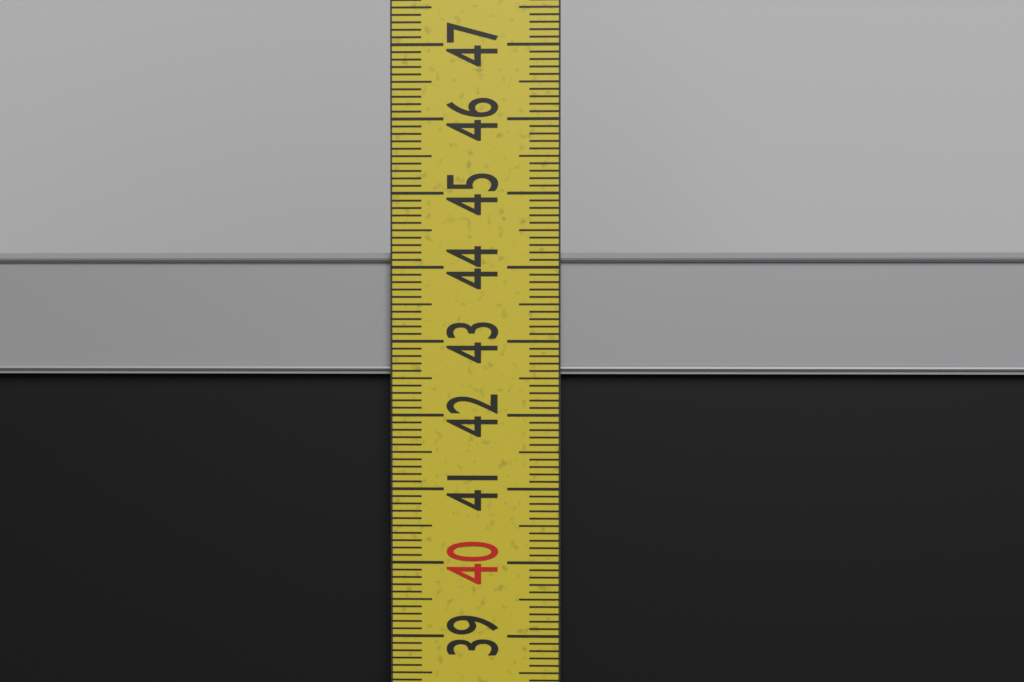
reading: 44.2 cm
